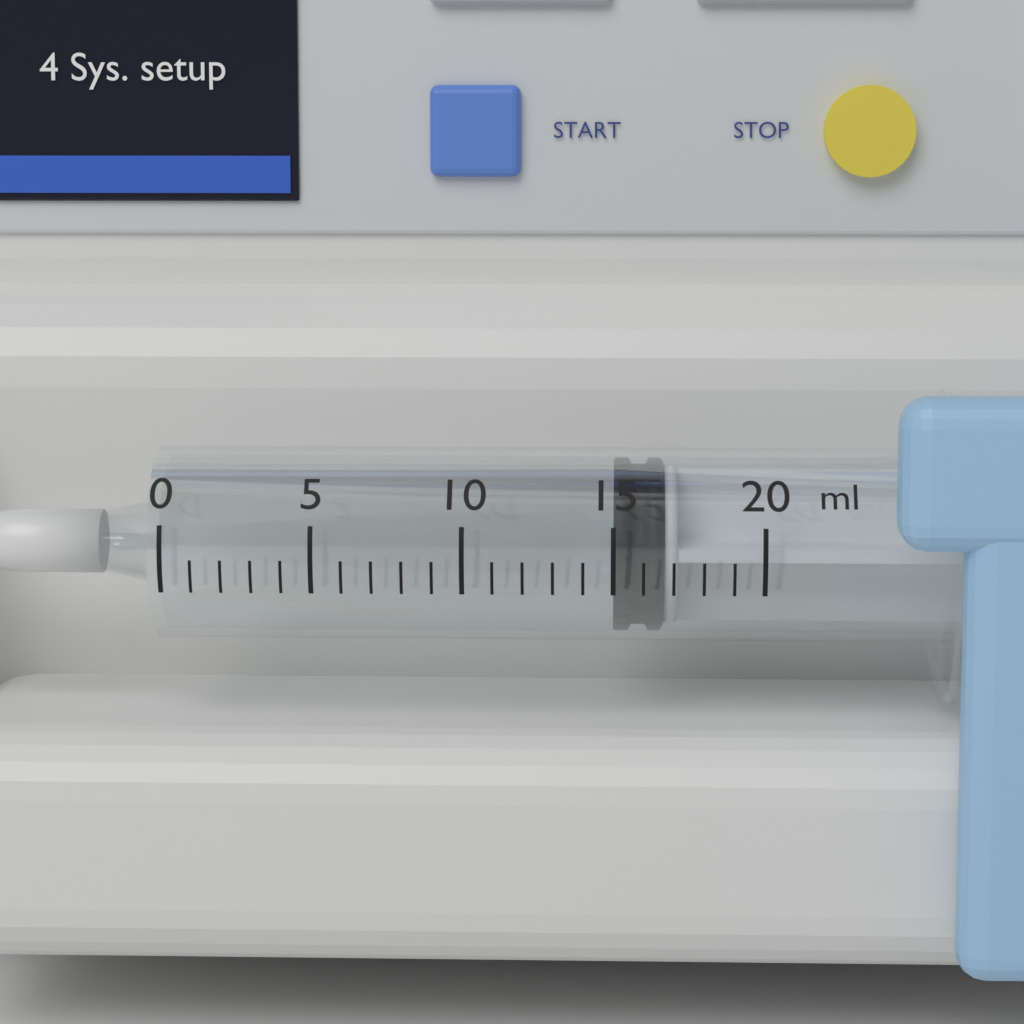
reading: 15 ml
